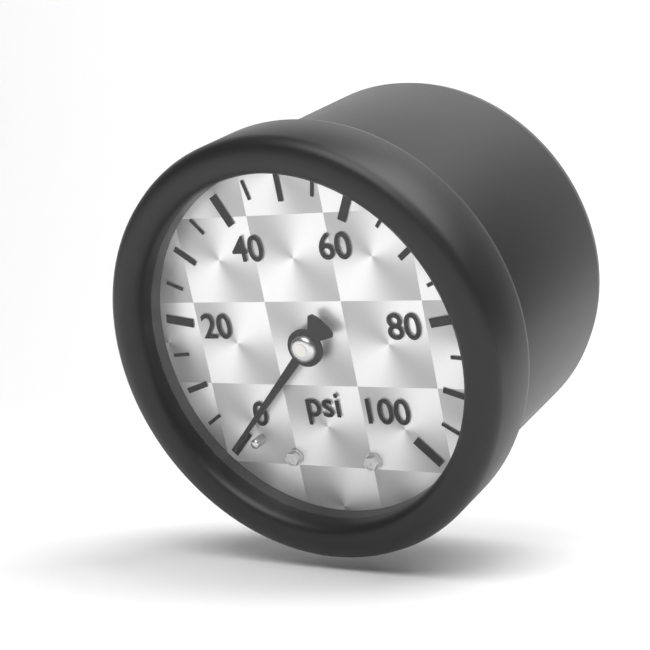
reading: 0 psi
